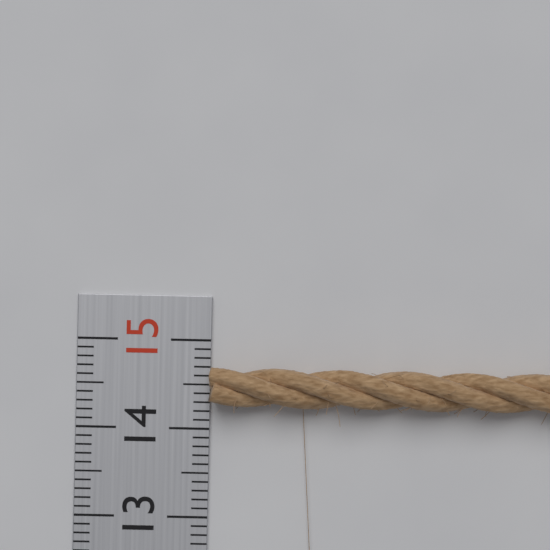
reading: 14.7 (no unit)
